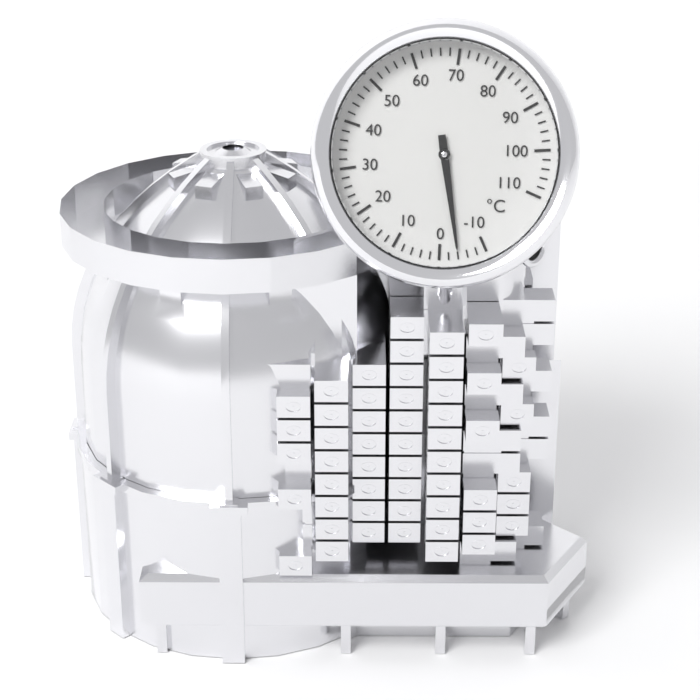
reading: -4 °C
